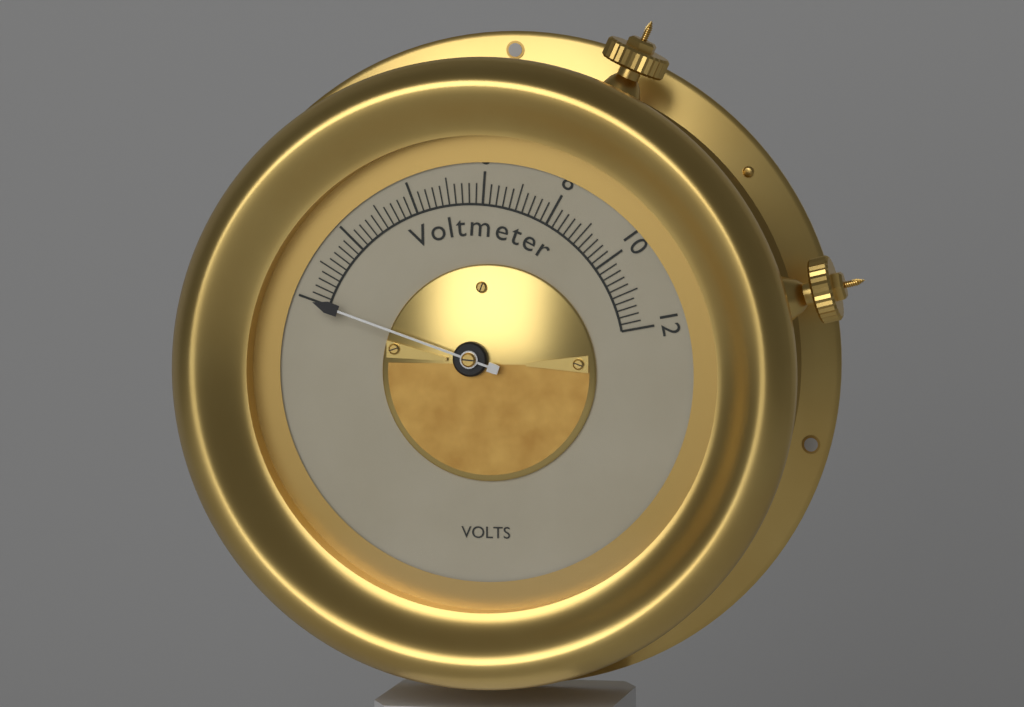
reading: 0.0 V
